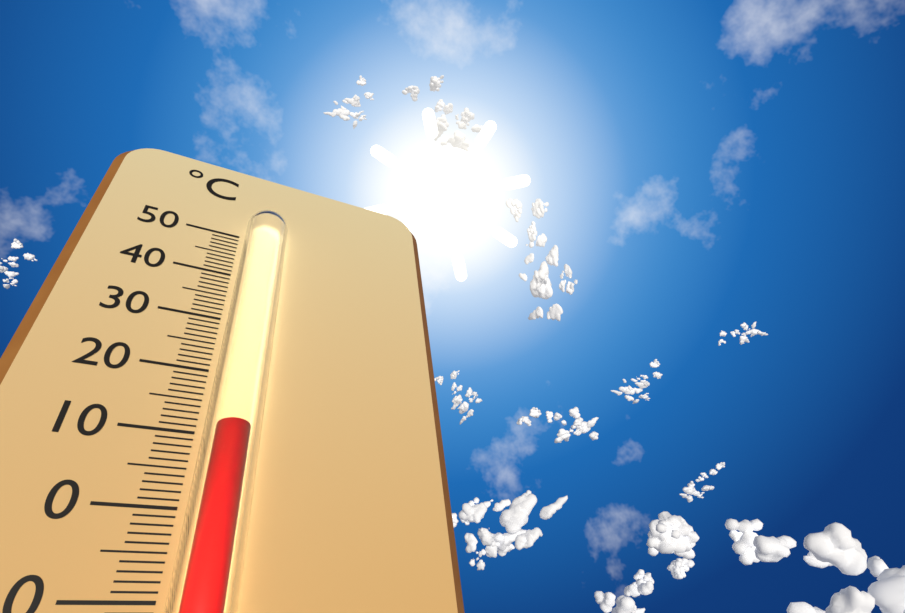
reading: 10 °C
